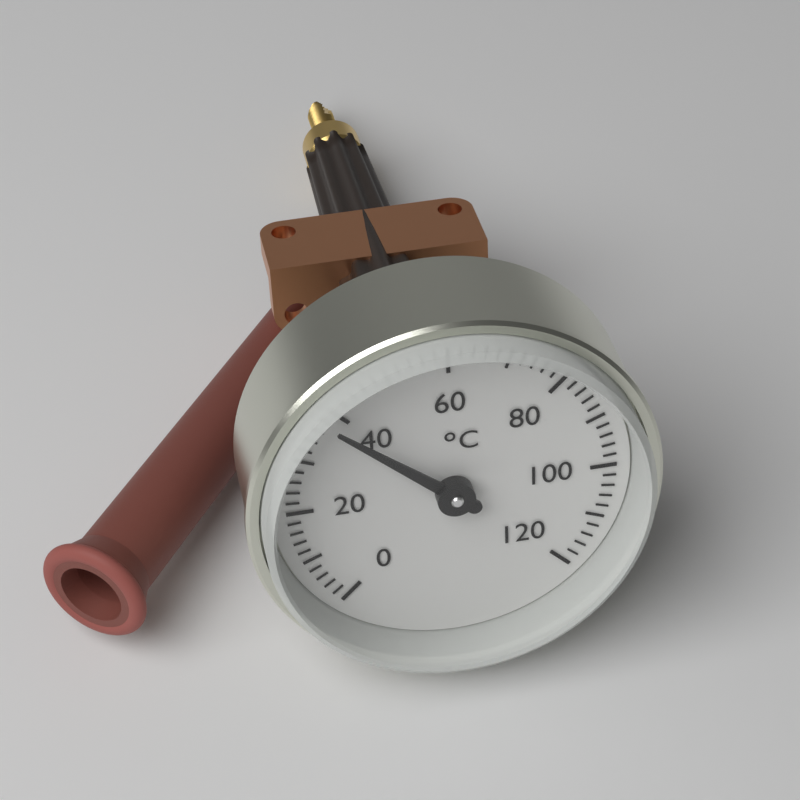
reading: 38 °C
